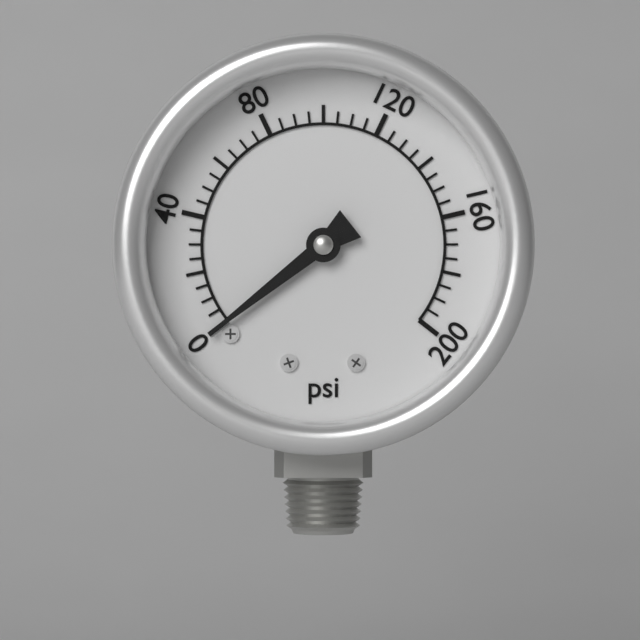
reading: 0 psi
